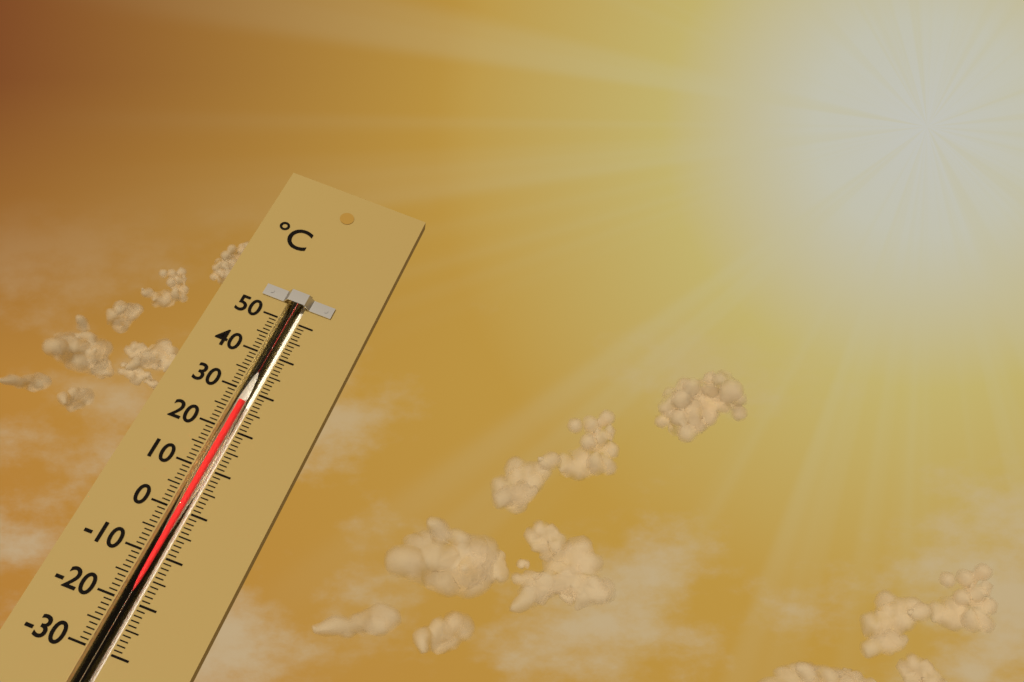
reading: 27 °C
